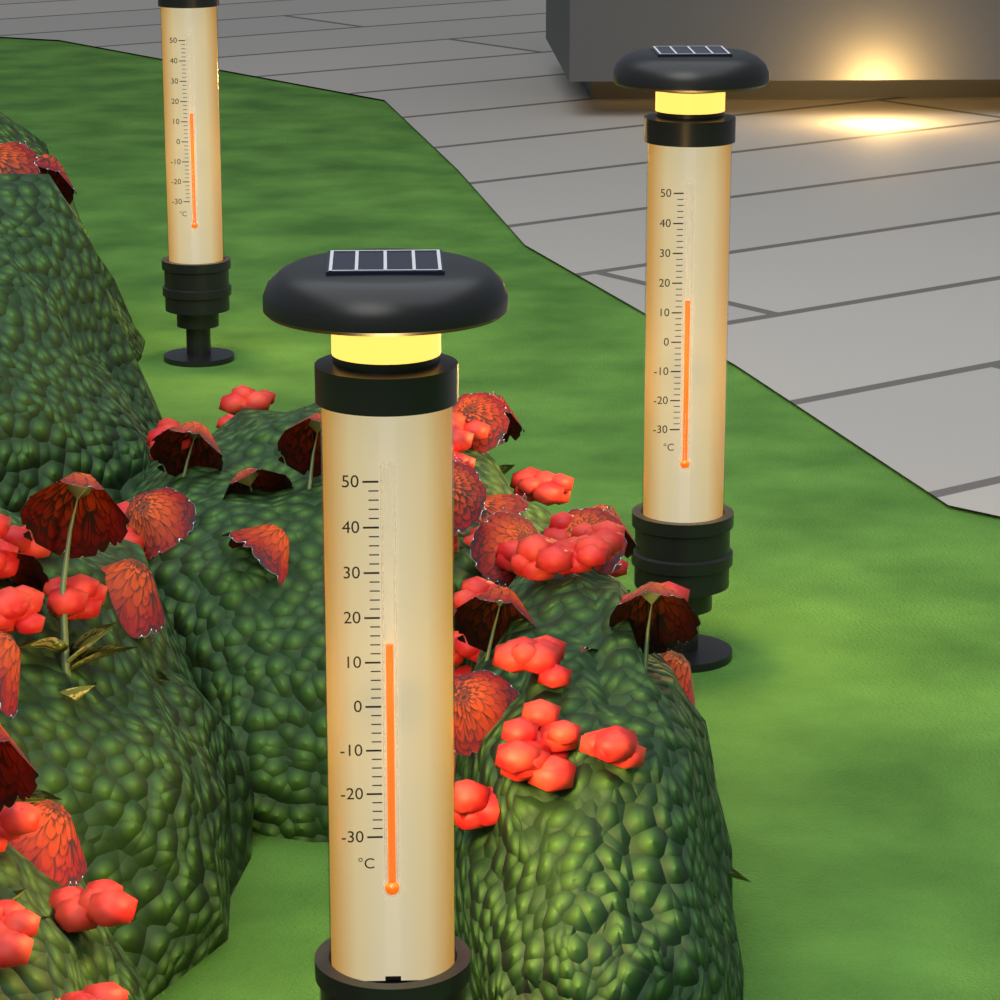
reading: 14 °C
